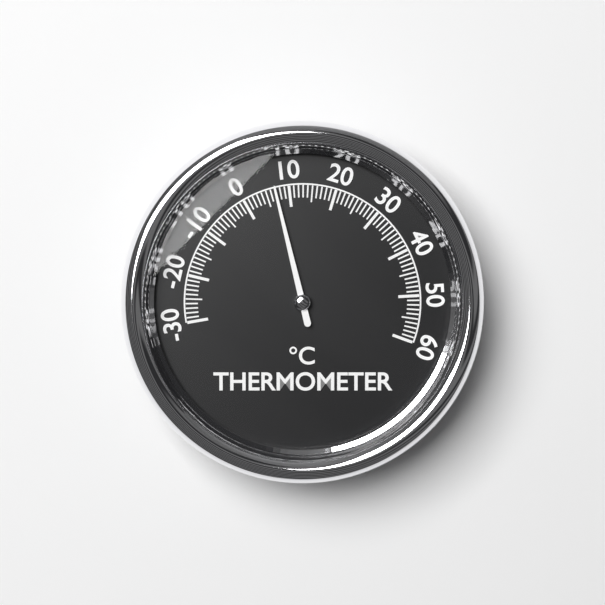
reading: 7 °C
